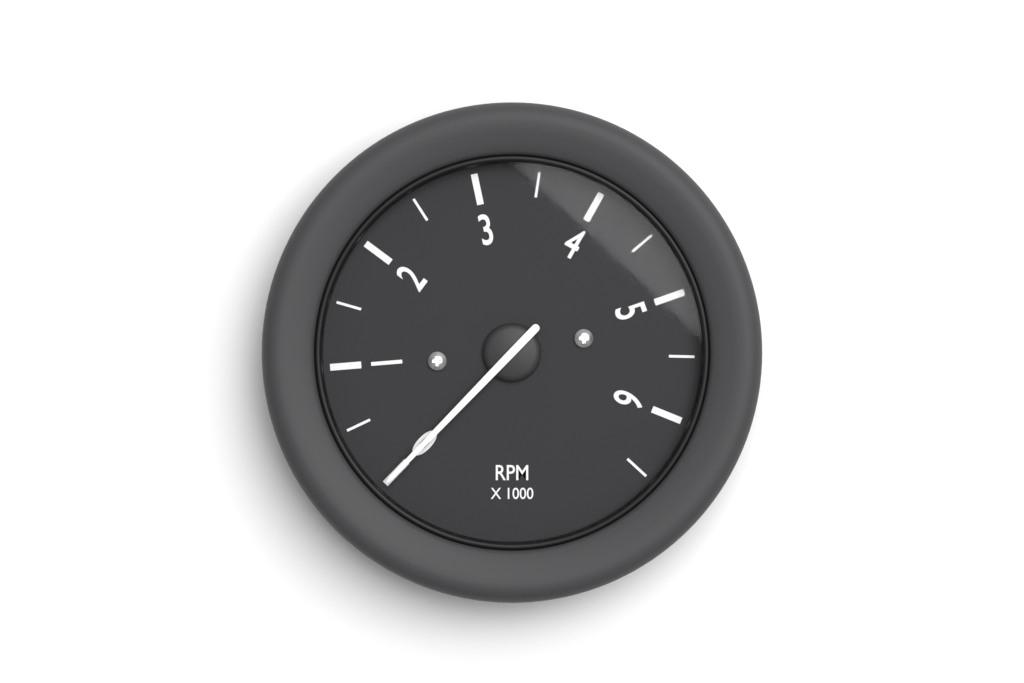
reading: 0 RPM
